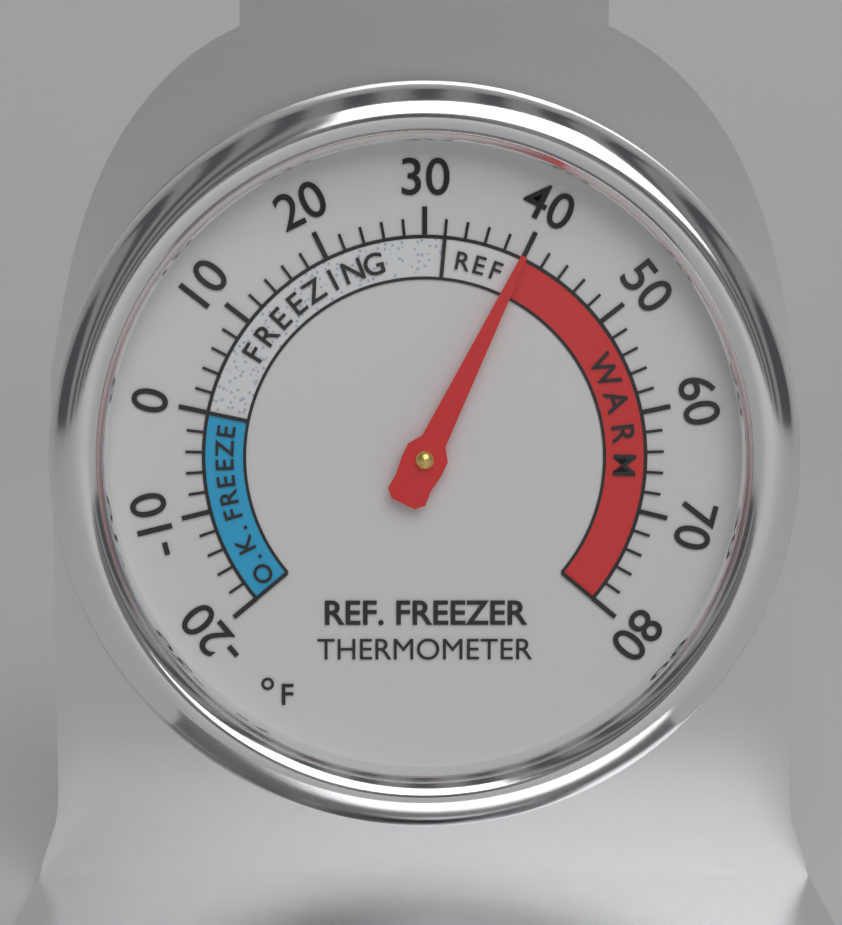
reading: 40 °F
